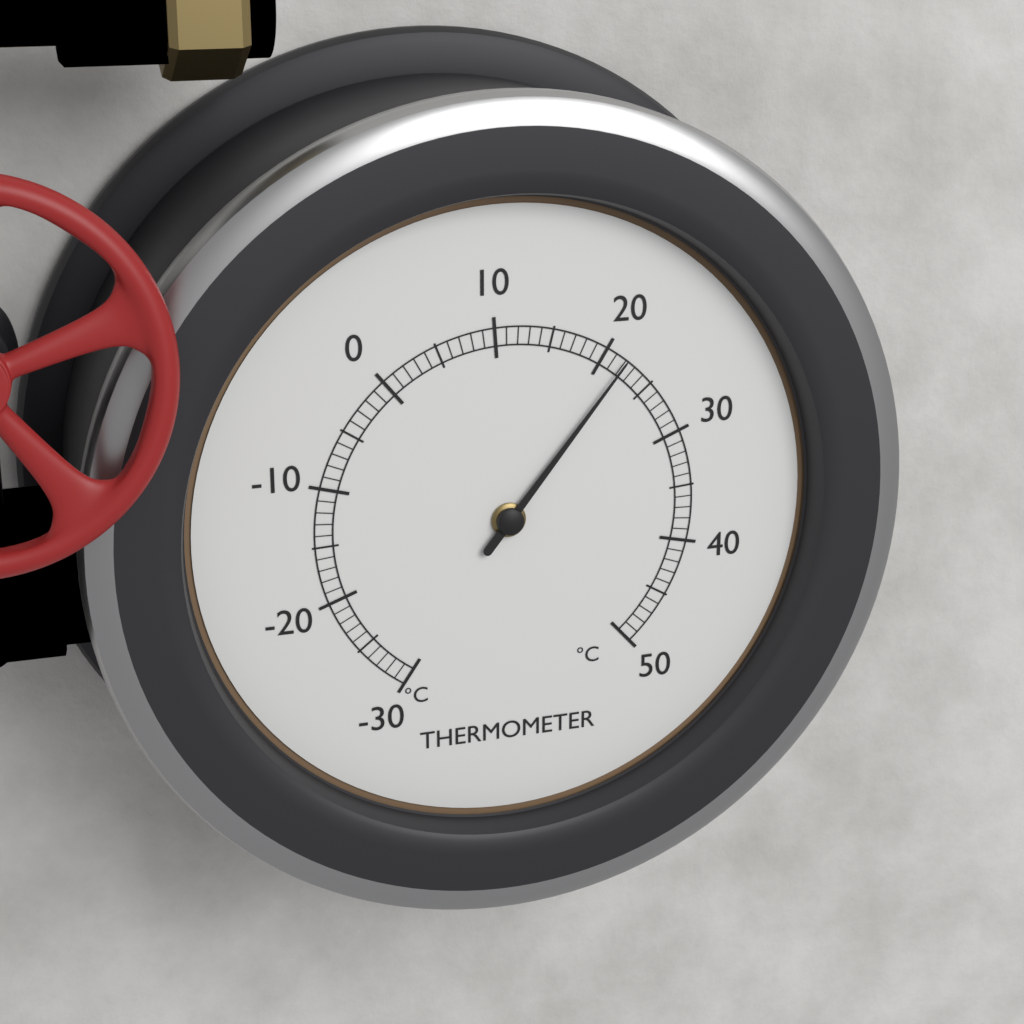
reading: 22 °C
